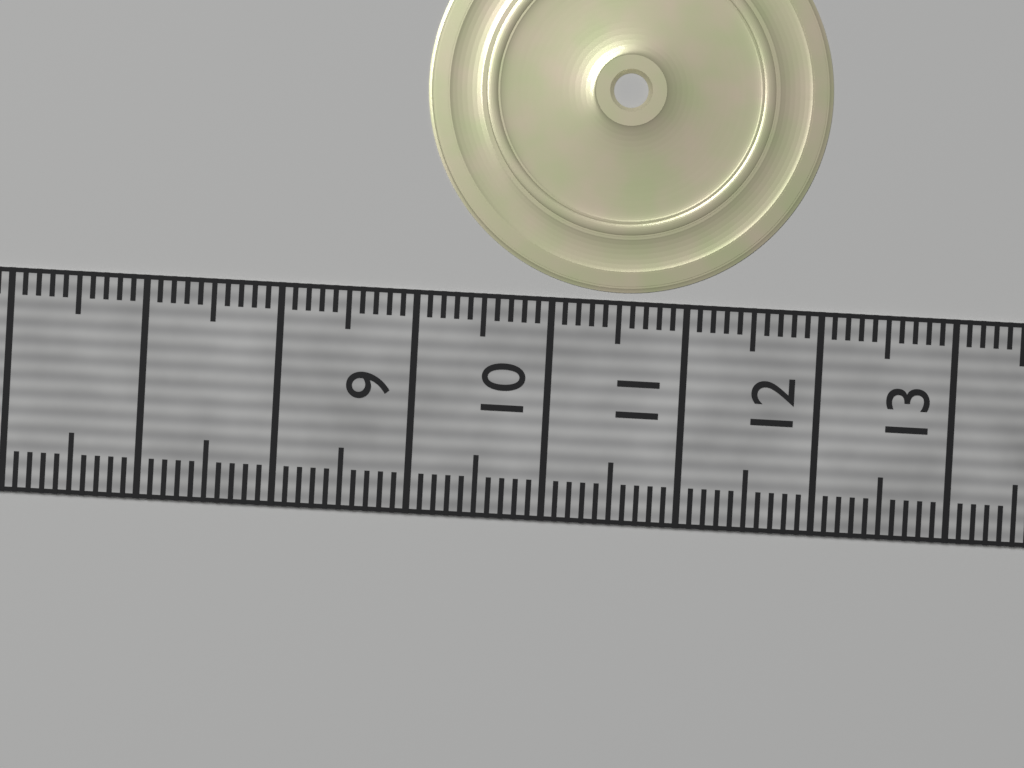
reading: 12.0 (no unit)
